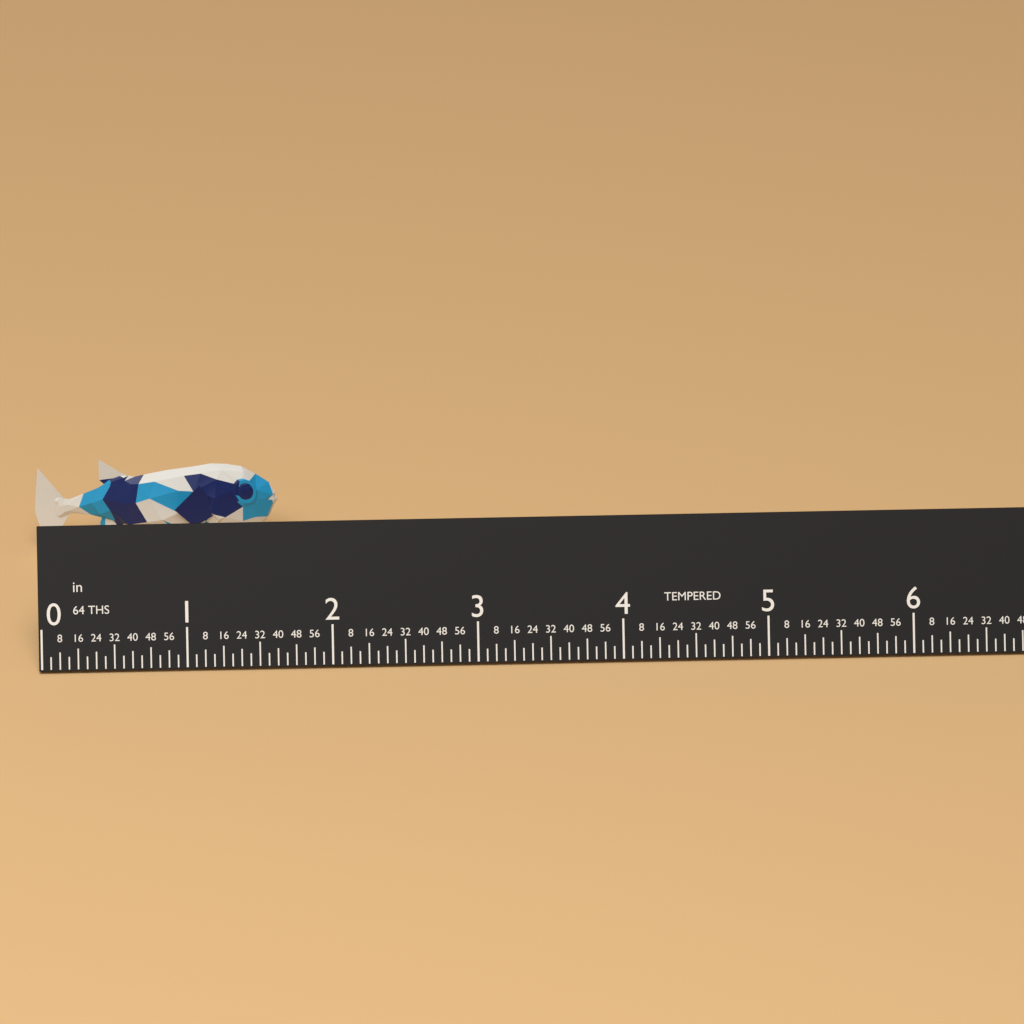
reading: 1.6875 in
